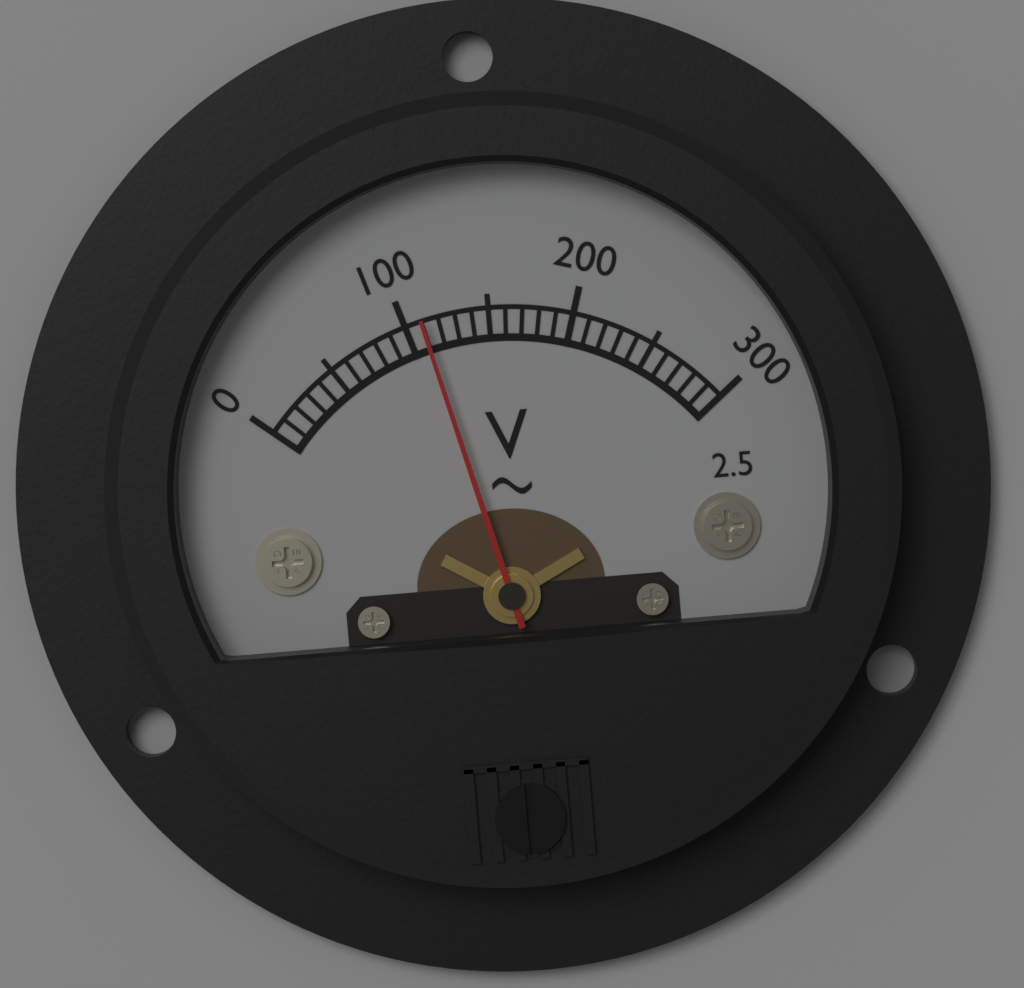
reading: 110 V
